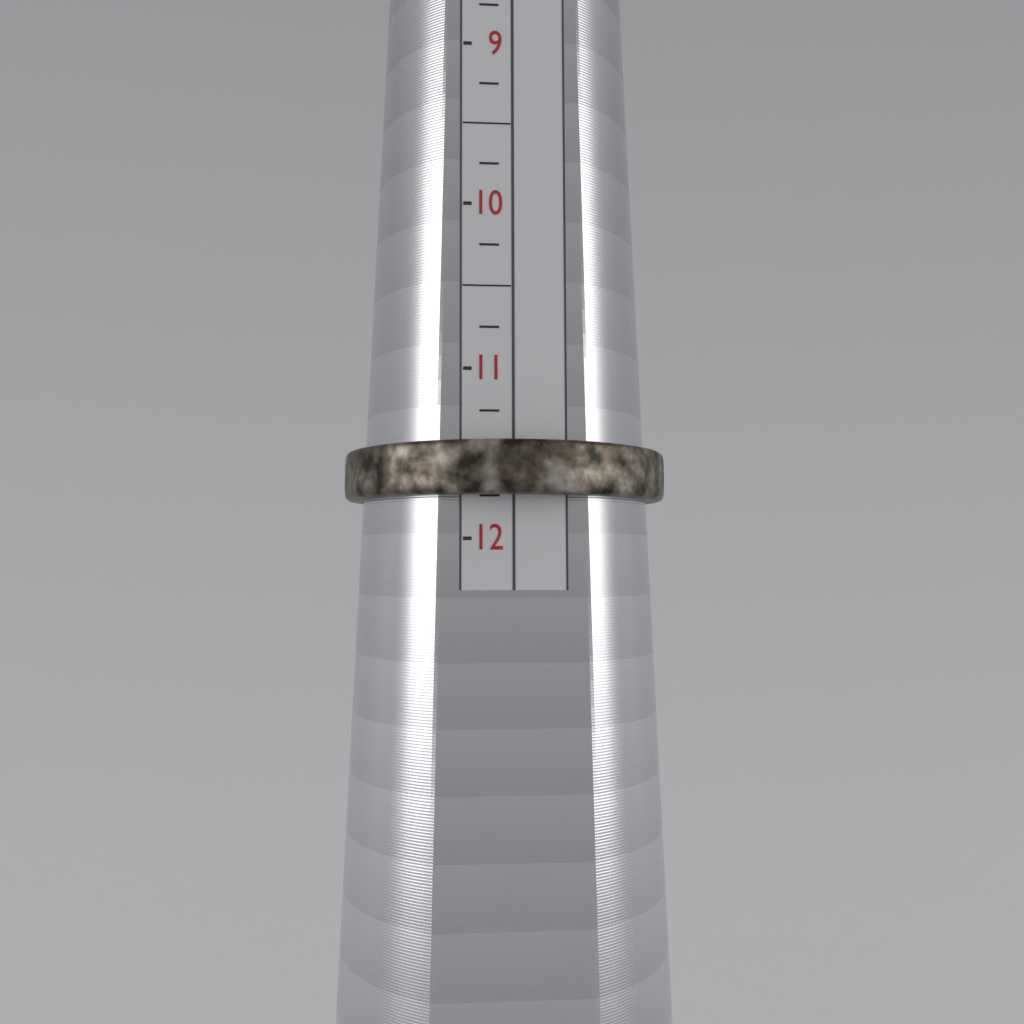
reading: 11.75 (no unit)
